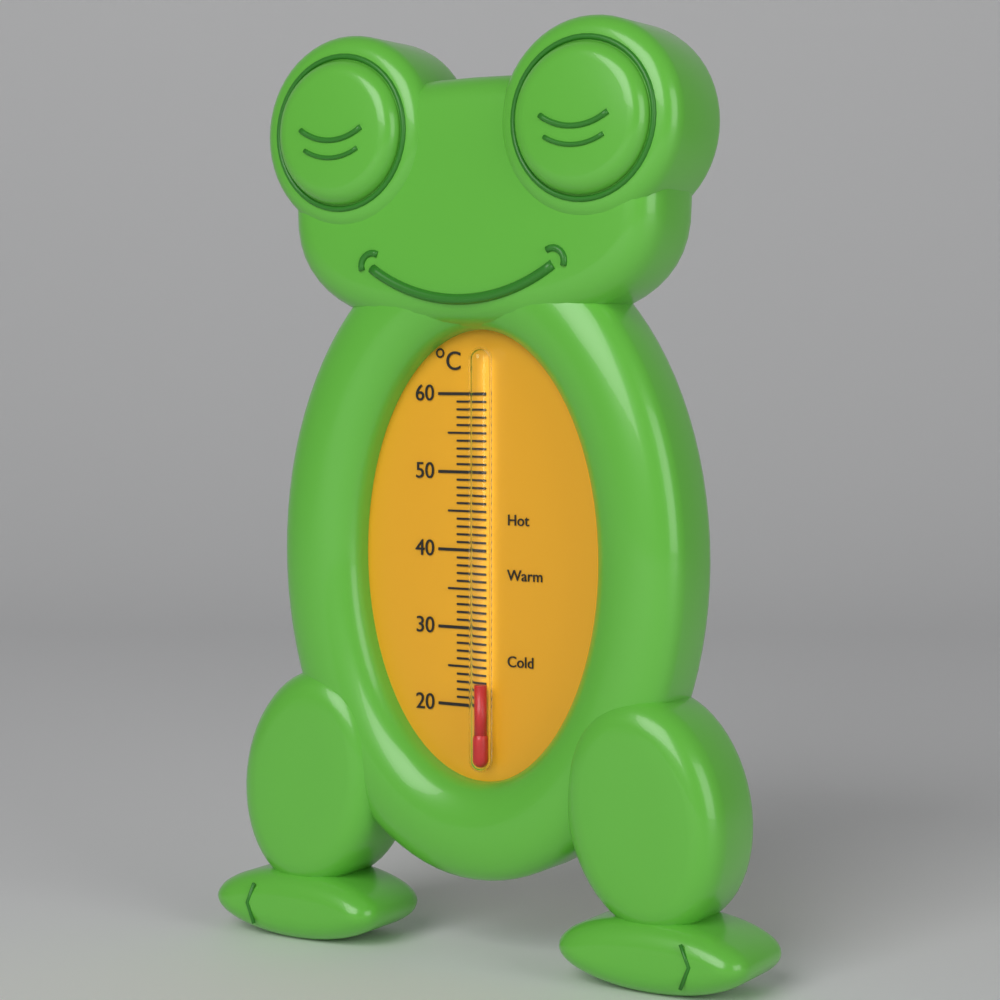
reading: 23 °C
